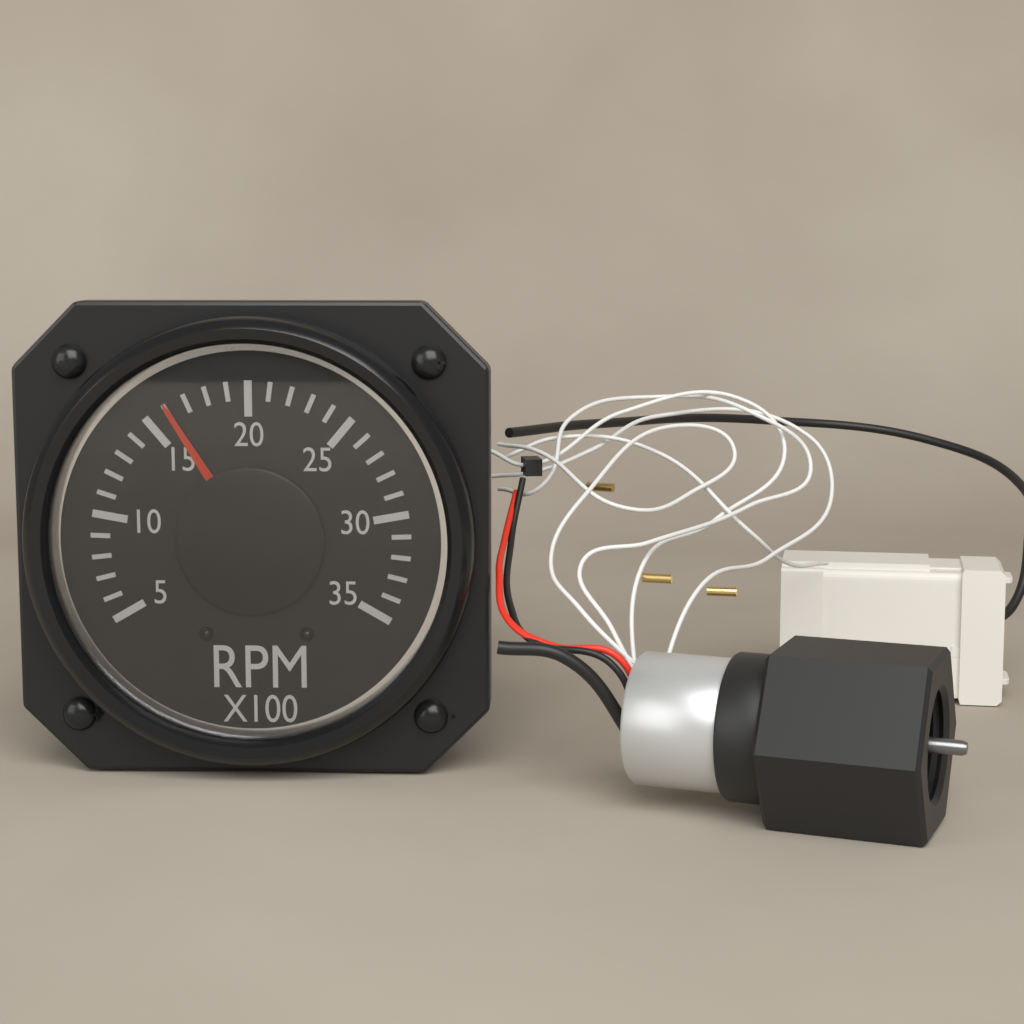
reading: 16 RPM x100
